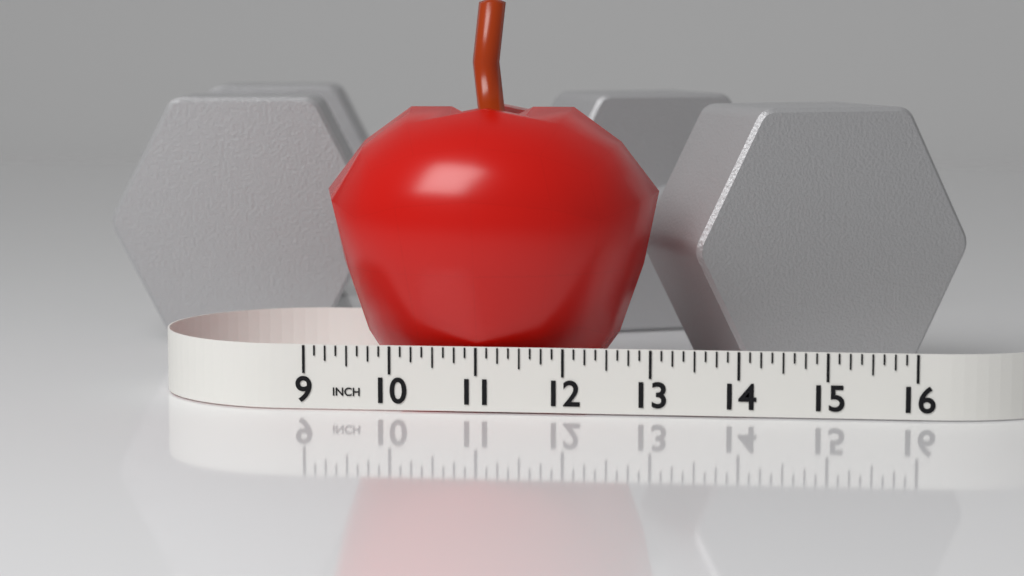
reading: 13.000 in
